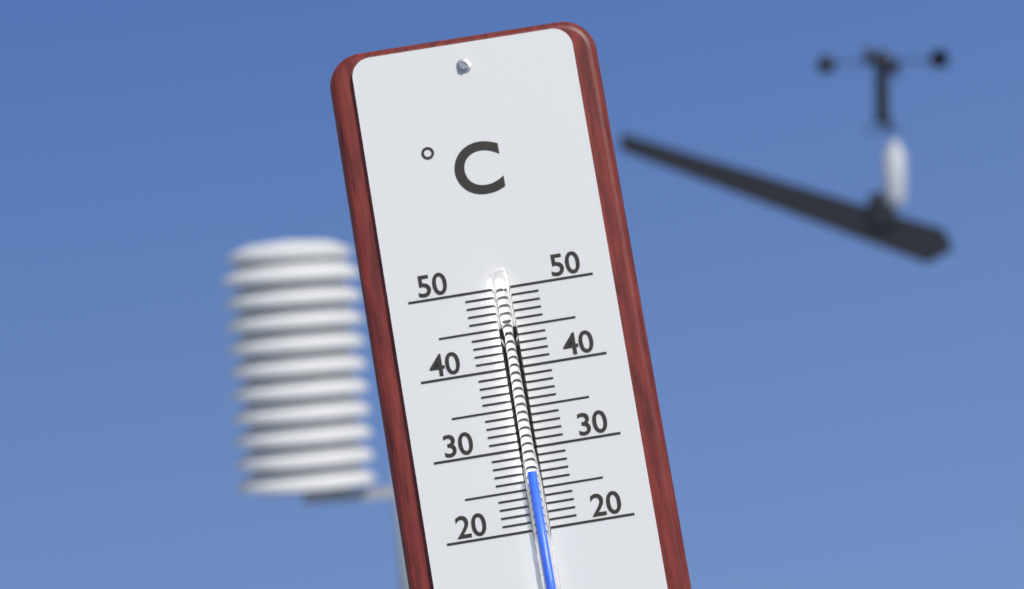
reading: 27 °C
